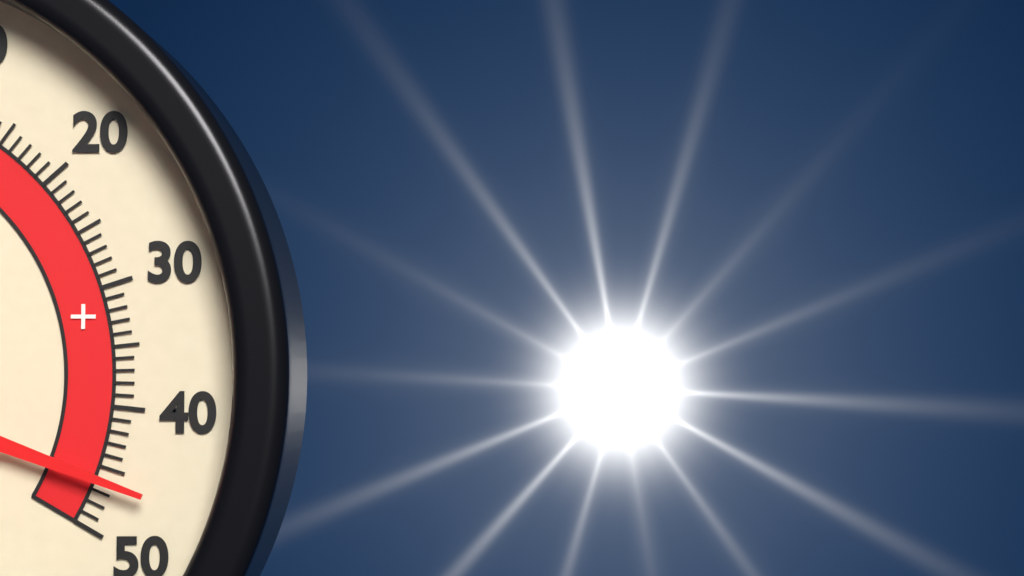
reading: 46 °C
